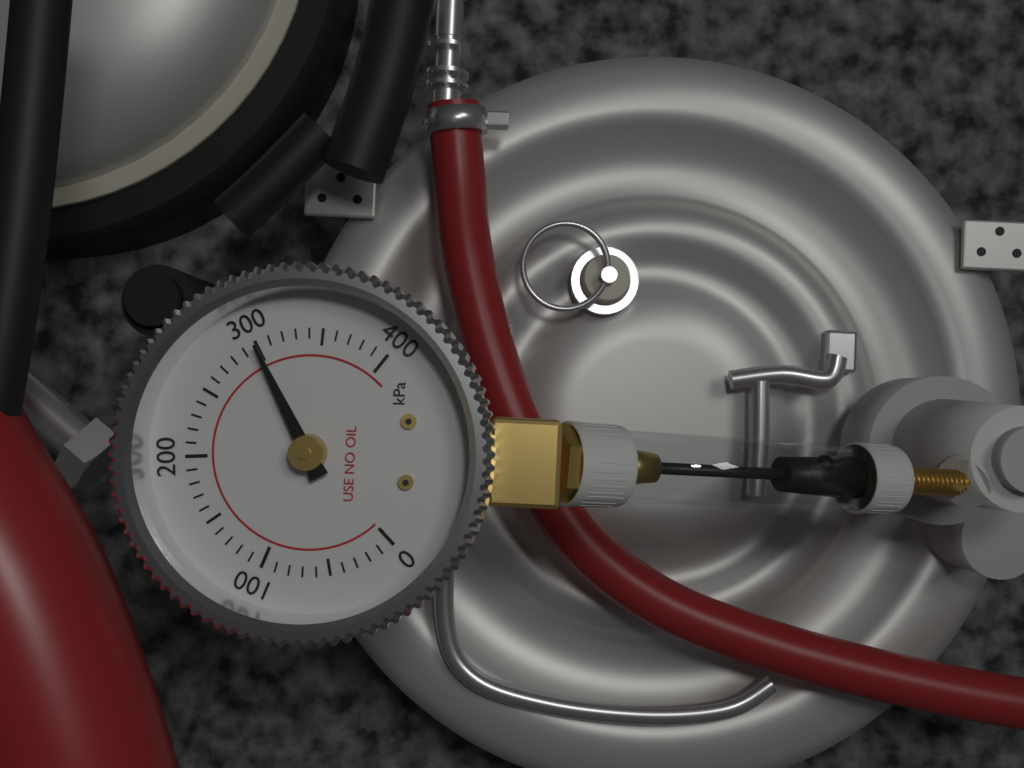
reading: 300 kPa
